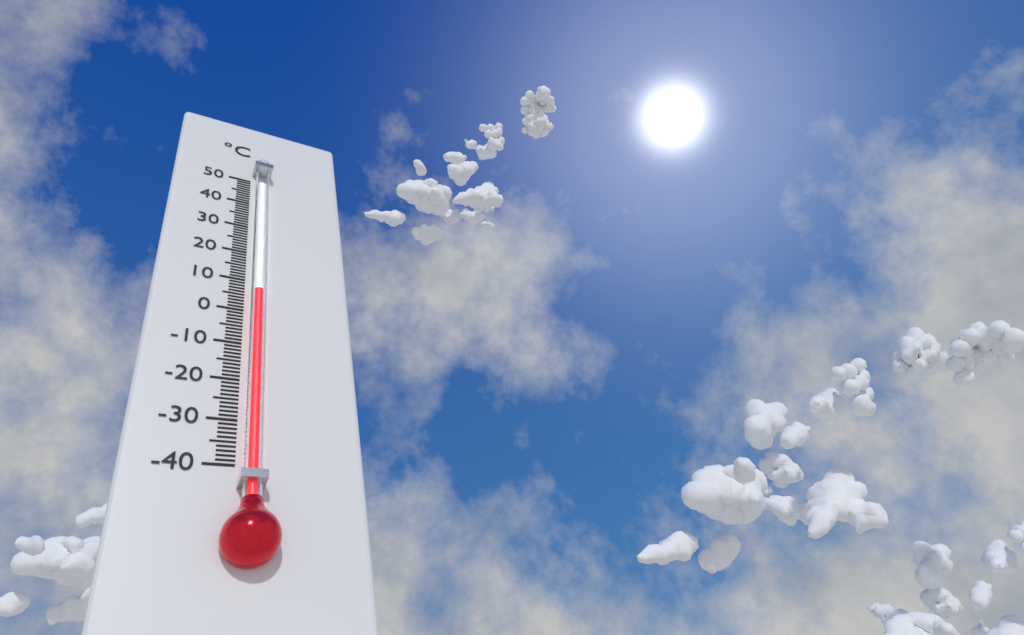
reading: 5 °C
